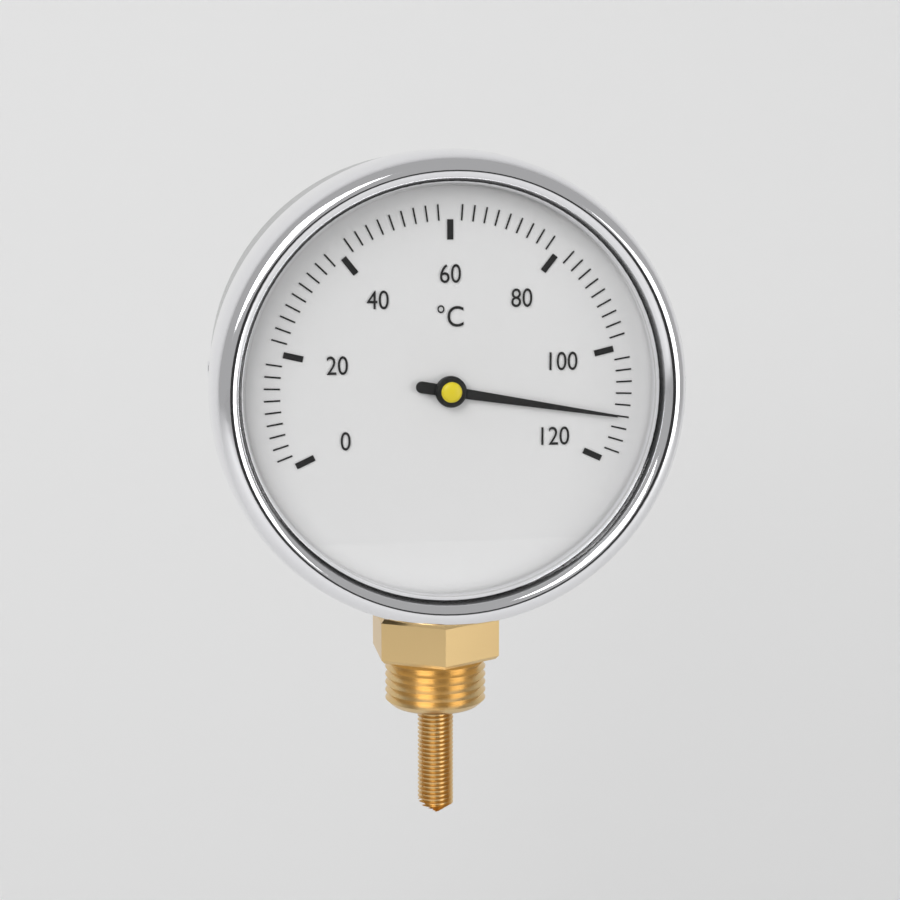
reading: 112 °C
